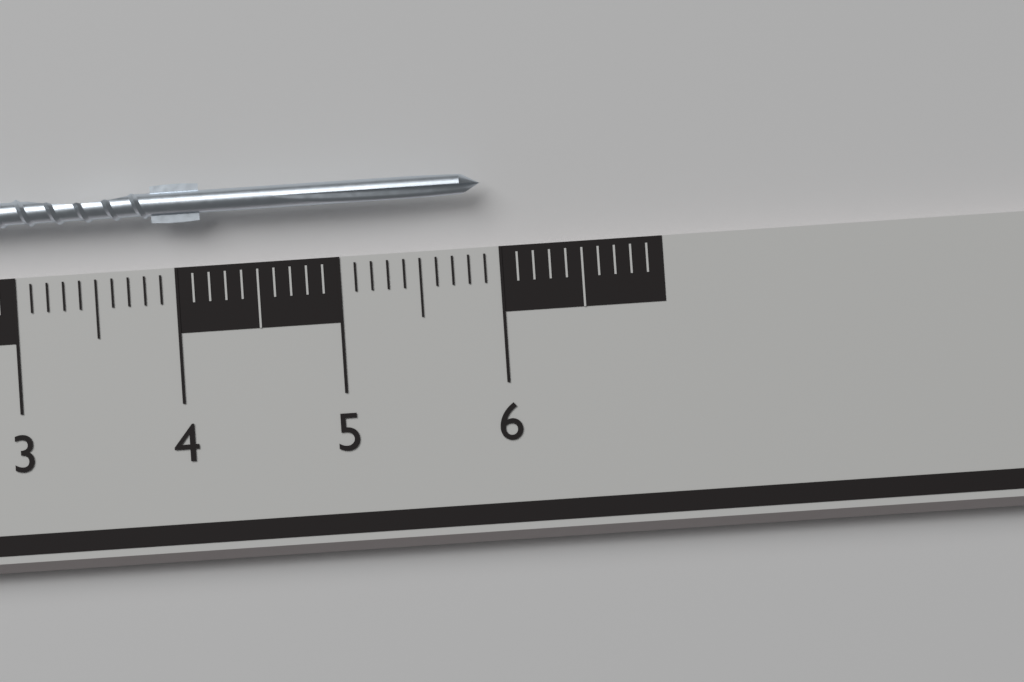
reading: 5.9 cm
